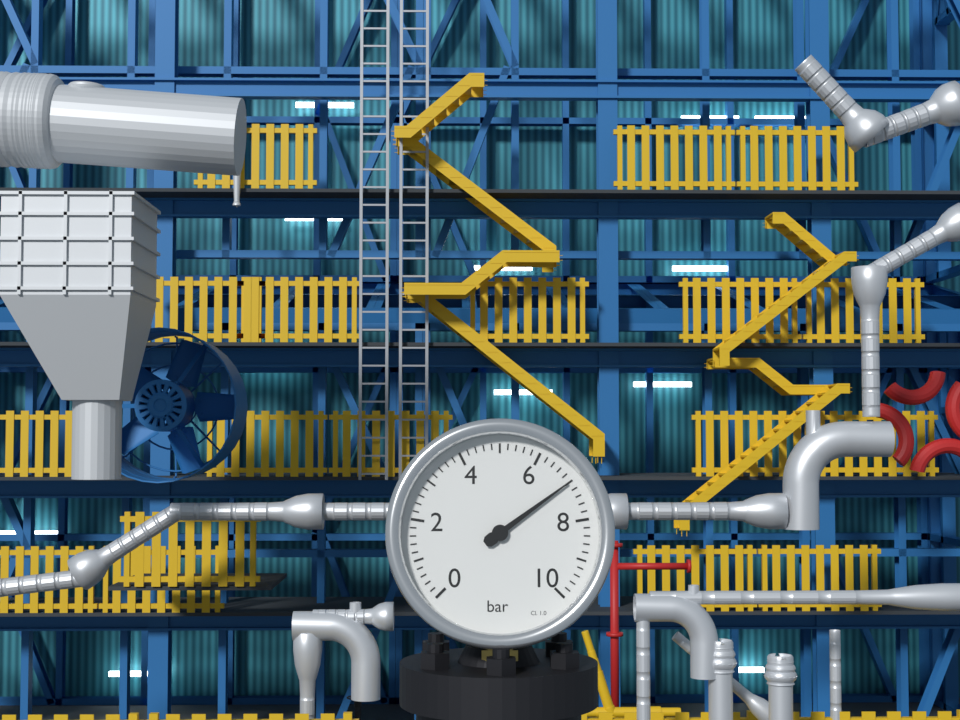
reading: 7.0 bar
